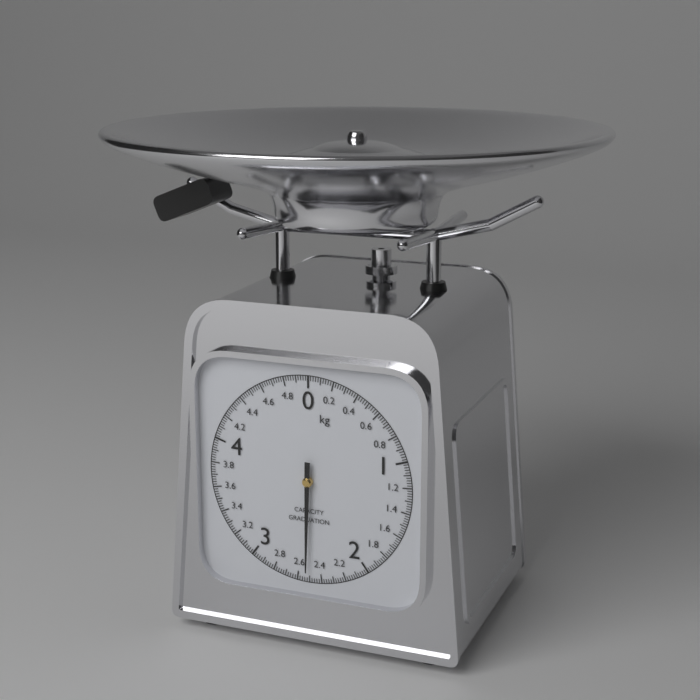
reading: 2.52 kg
